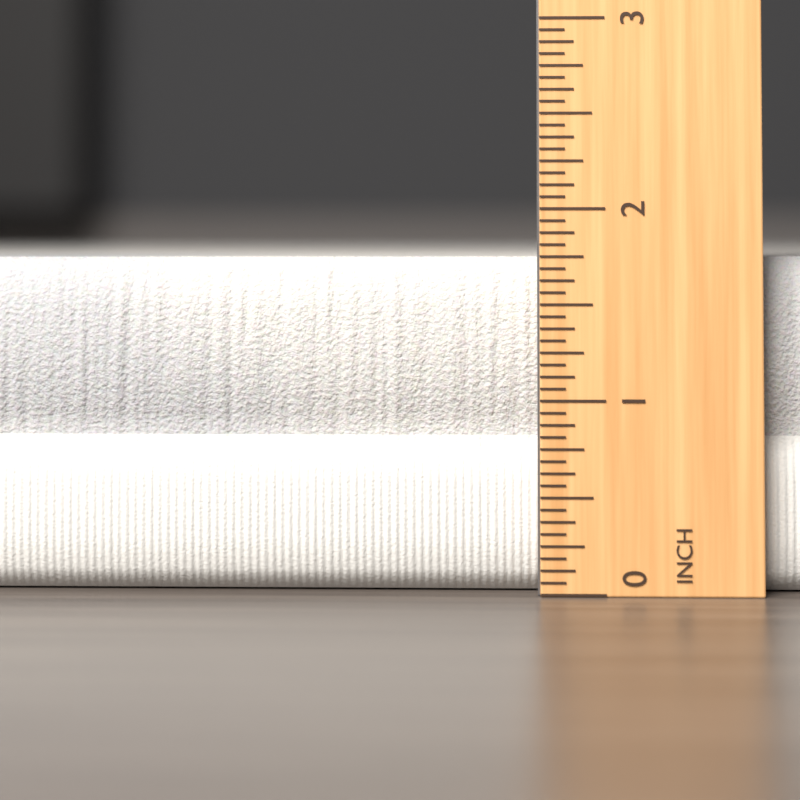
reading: 1.7500 inch
